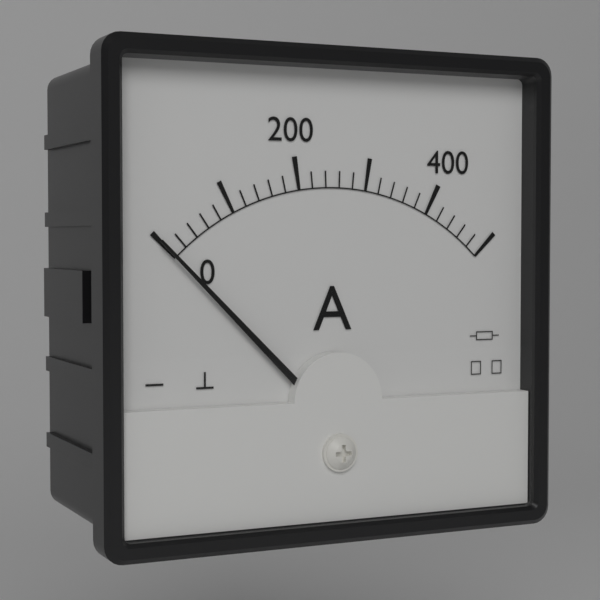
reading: 0 A
